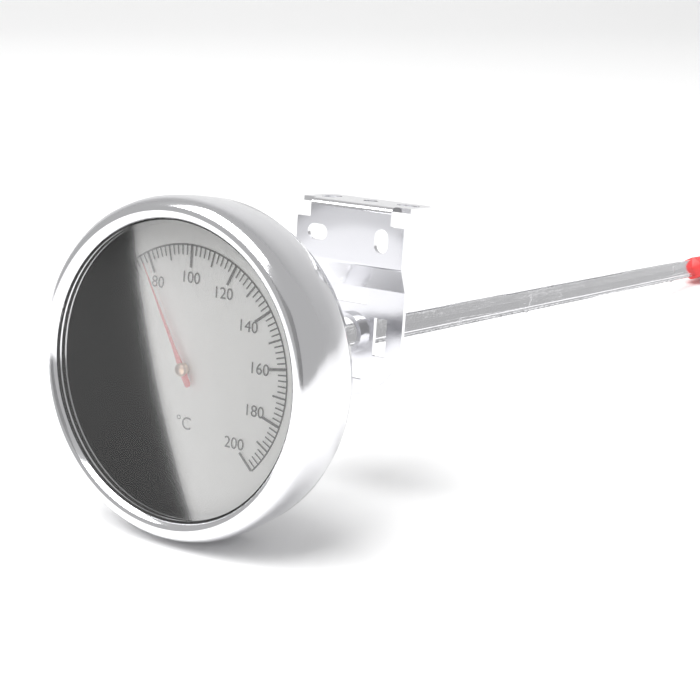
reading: 78 °C
